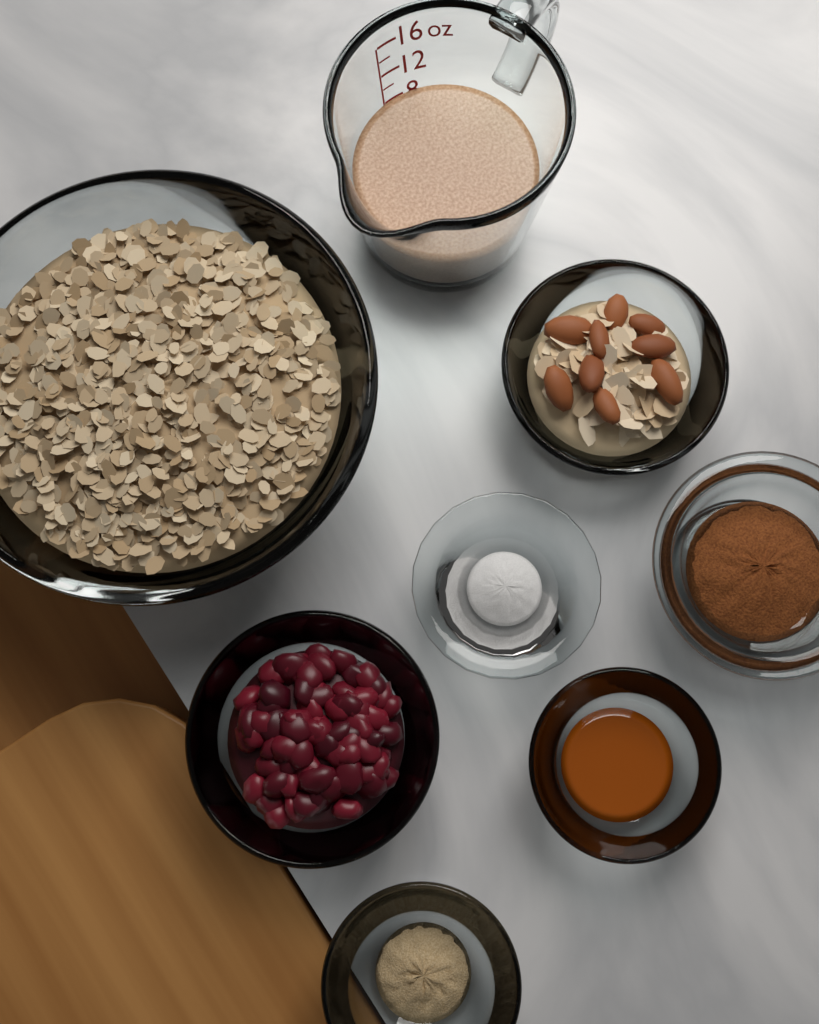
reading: 8 oz
